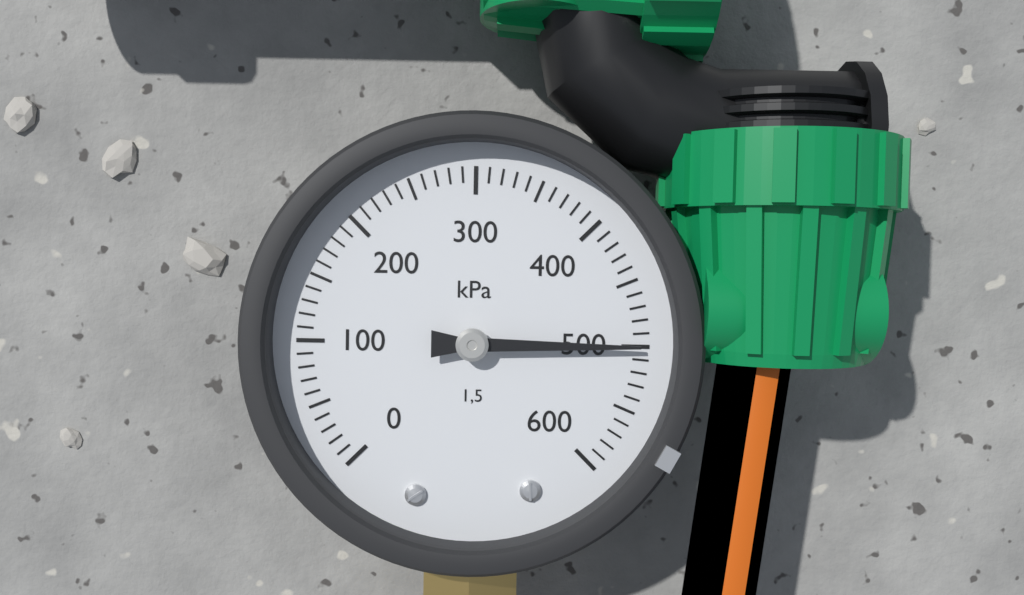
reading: 500 kPa
